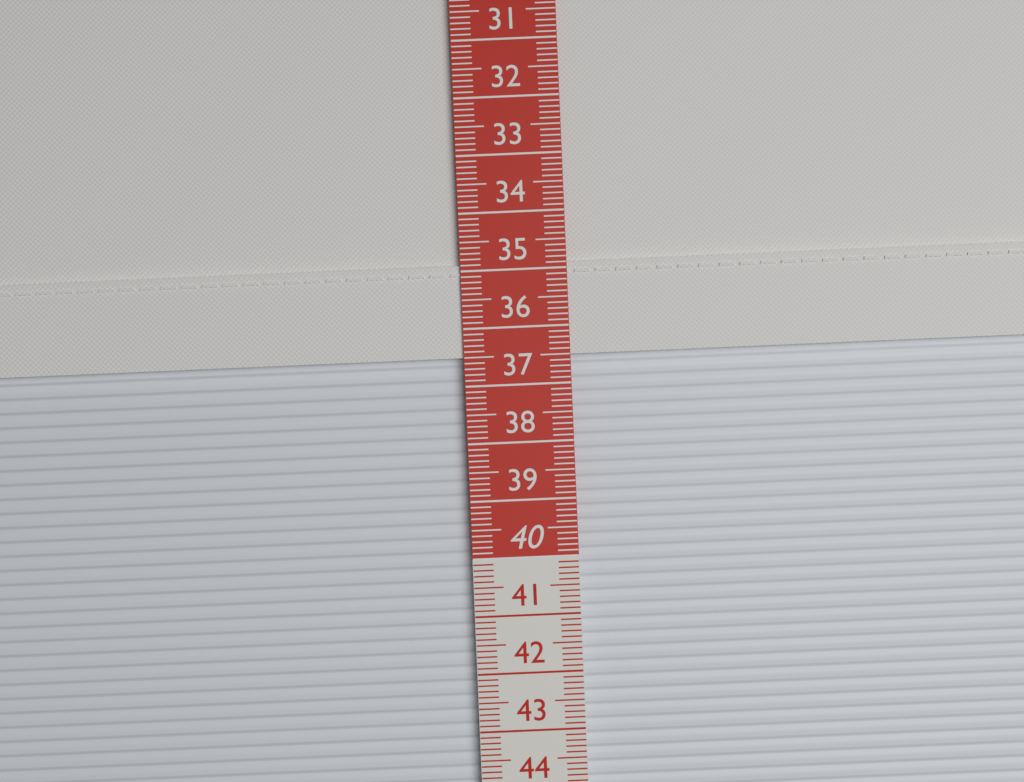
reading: 36.5 cm
